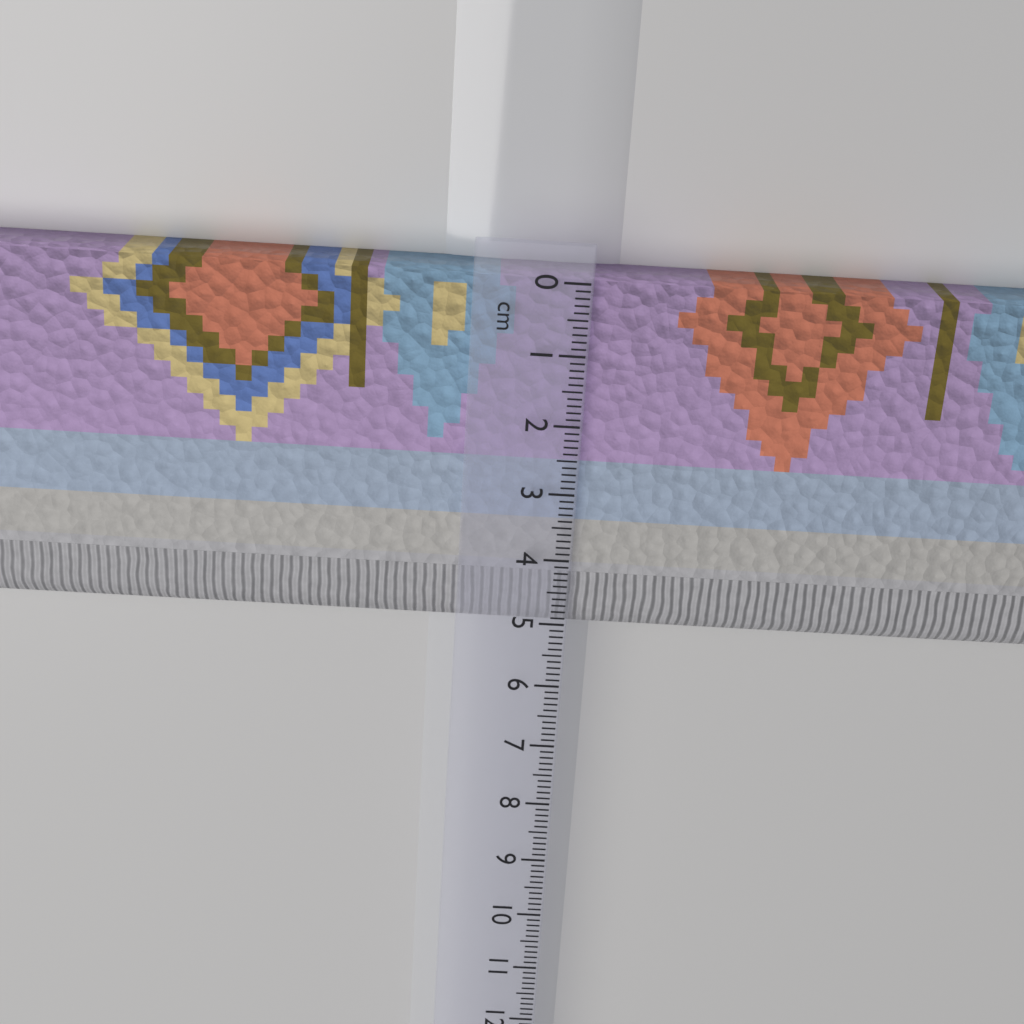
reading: 5.2 cm
